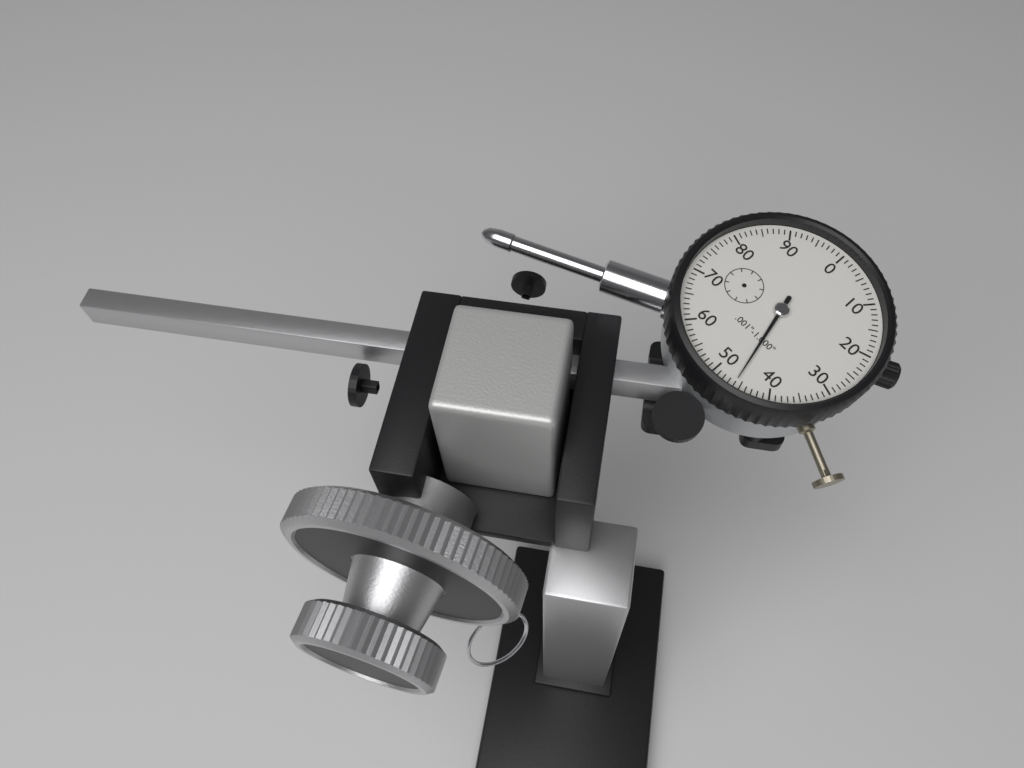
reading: 0.046 in
